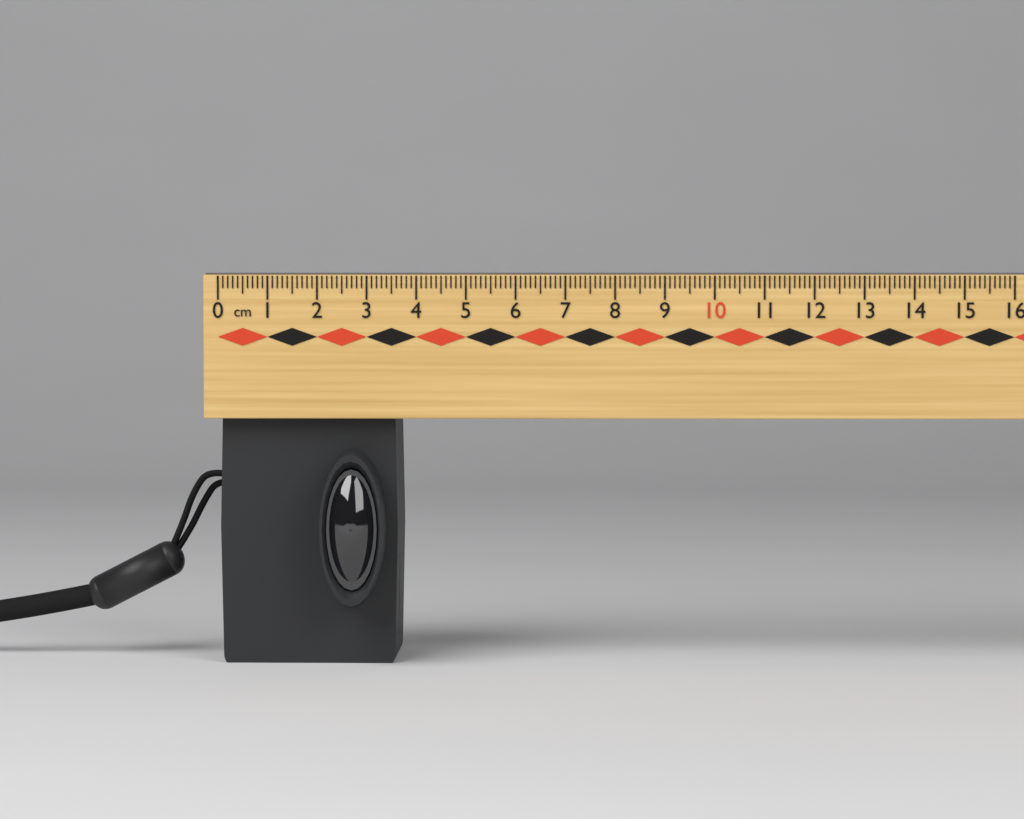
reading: 3.6 cm
